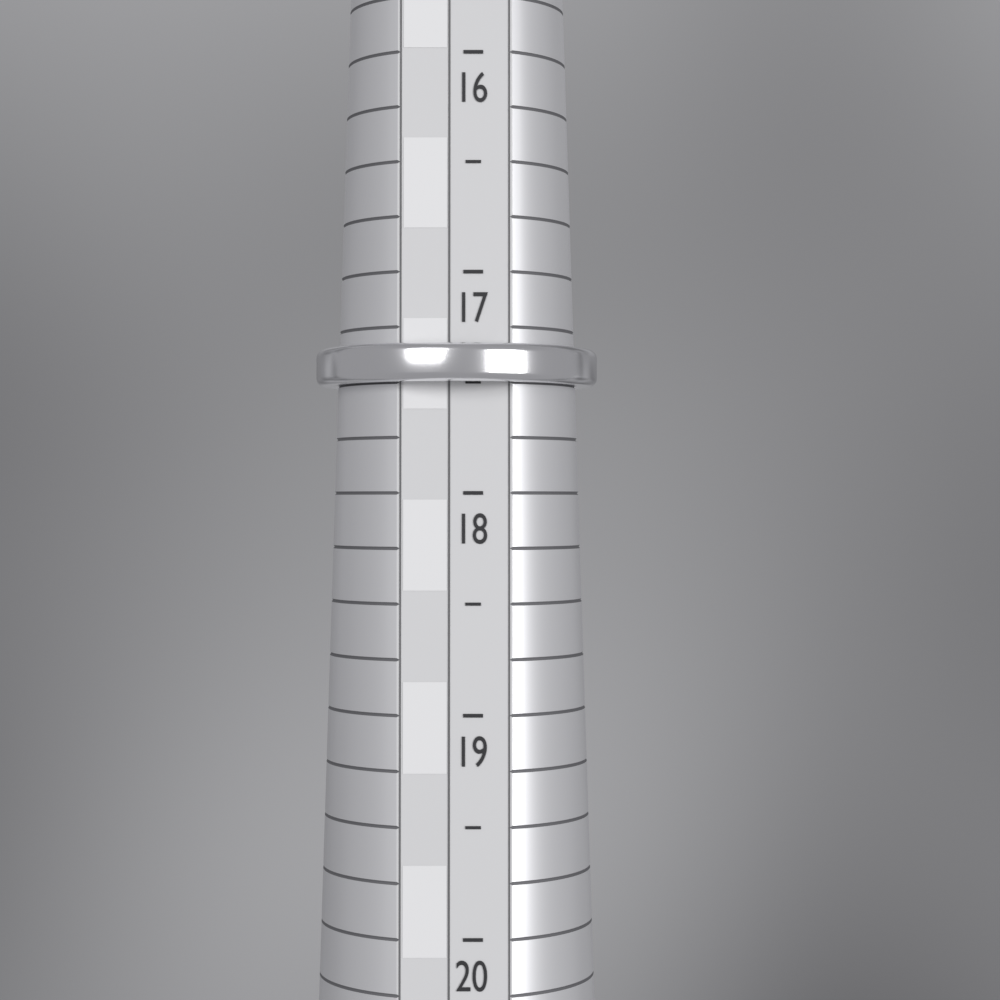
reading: 17.5 (no unit)
